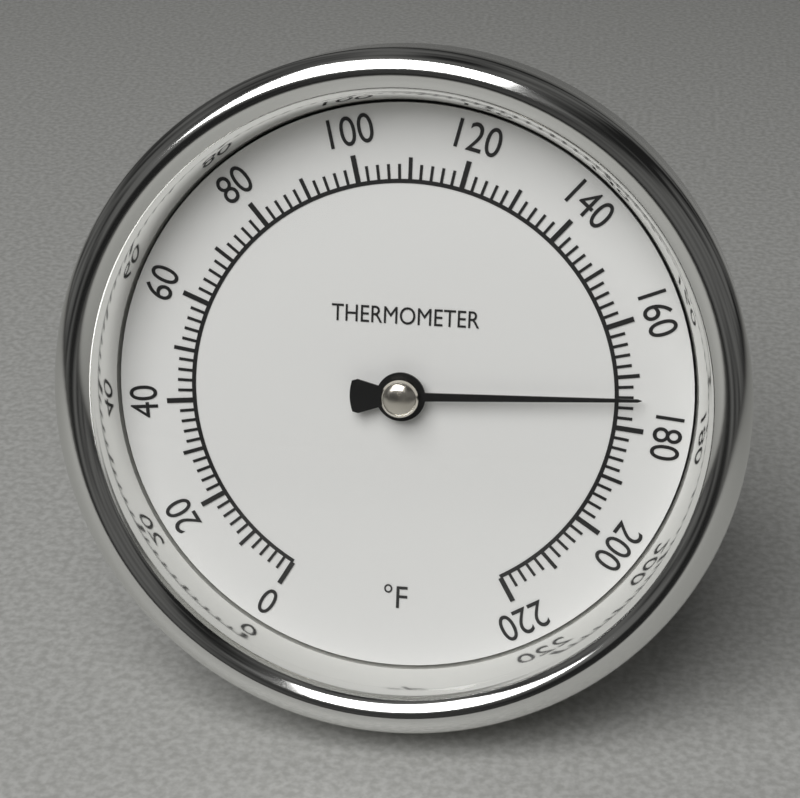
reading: 174 °F
